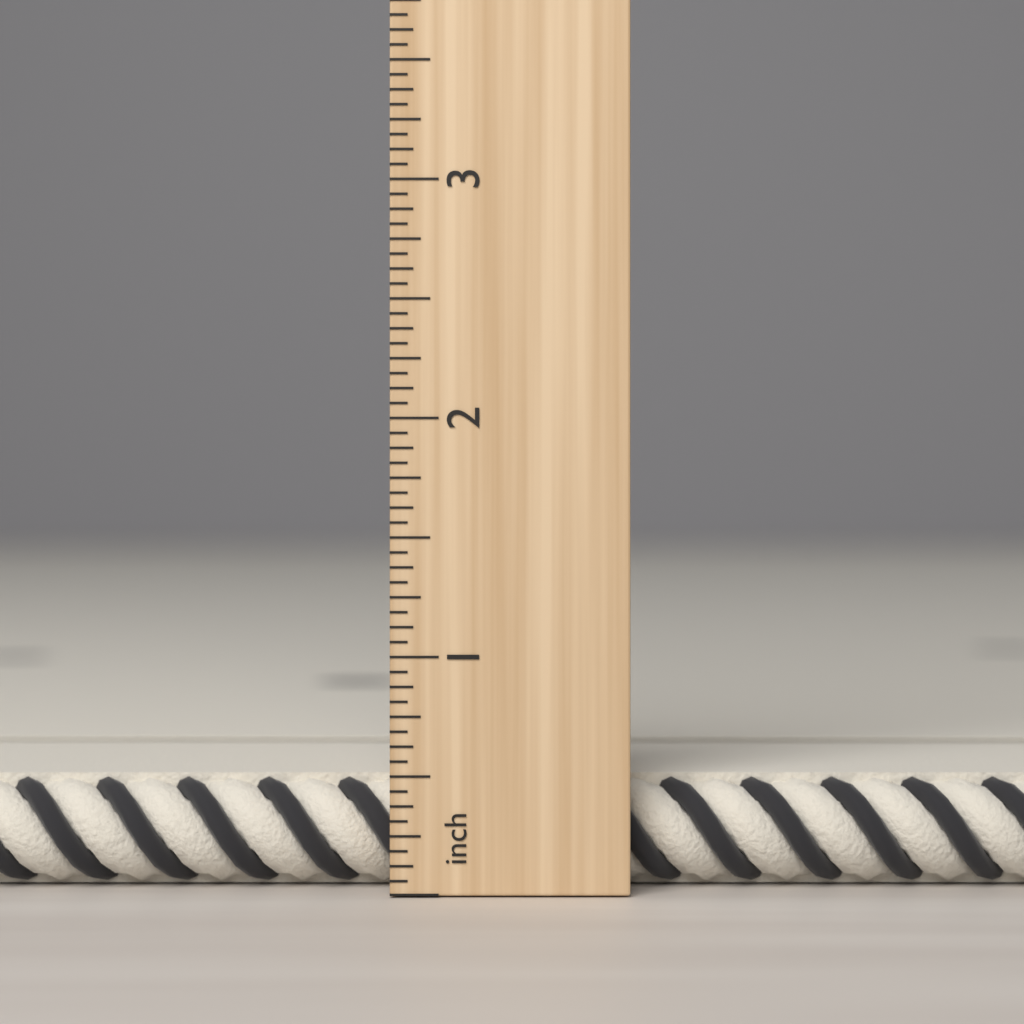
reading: 0.5000 inch
